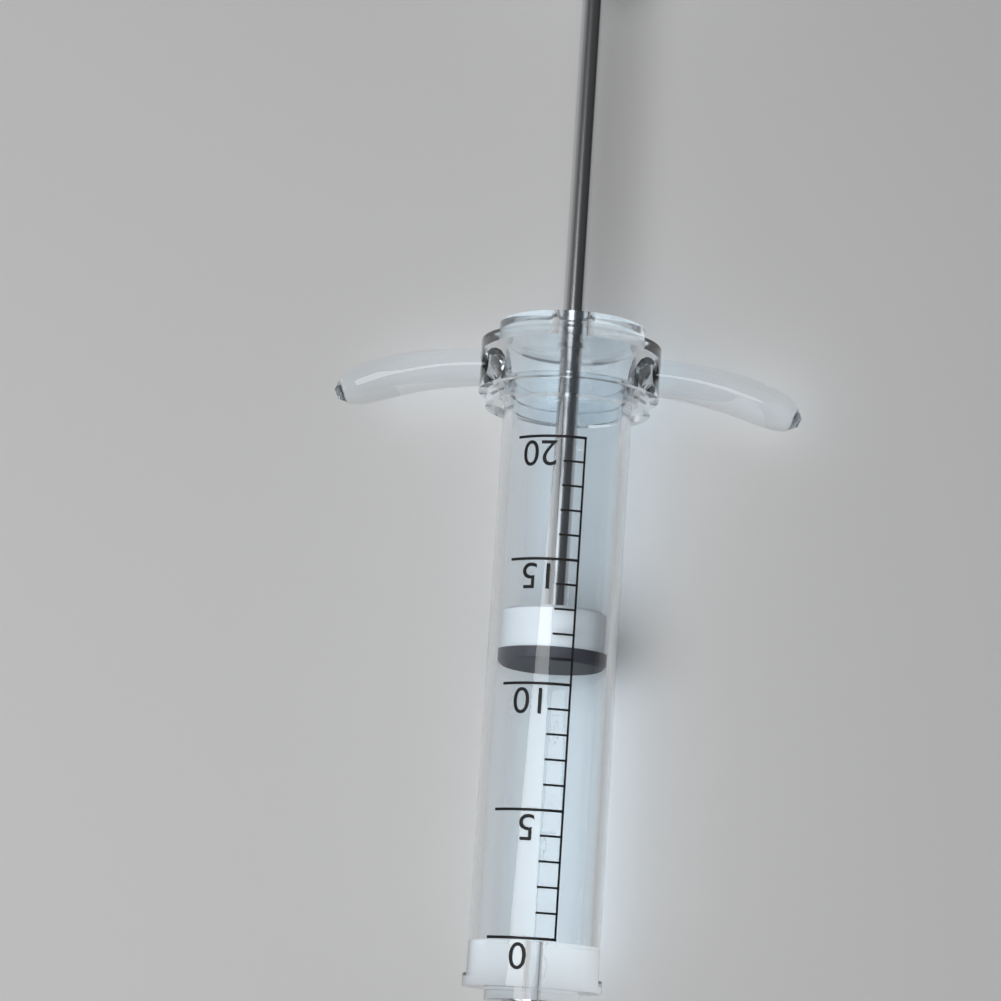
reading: 11 (no unit)
